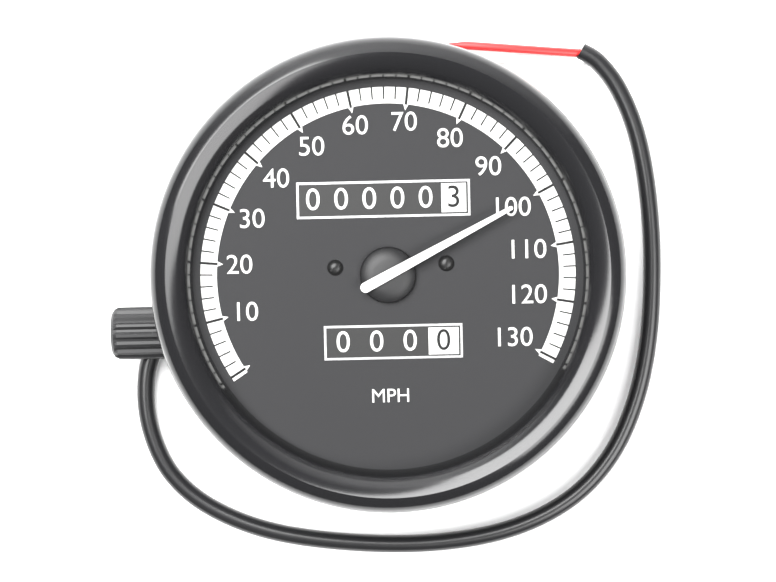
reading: 100 MPH
